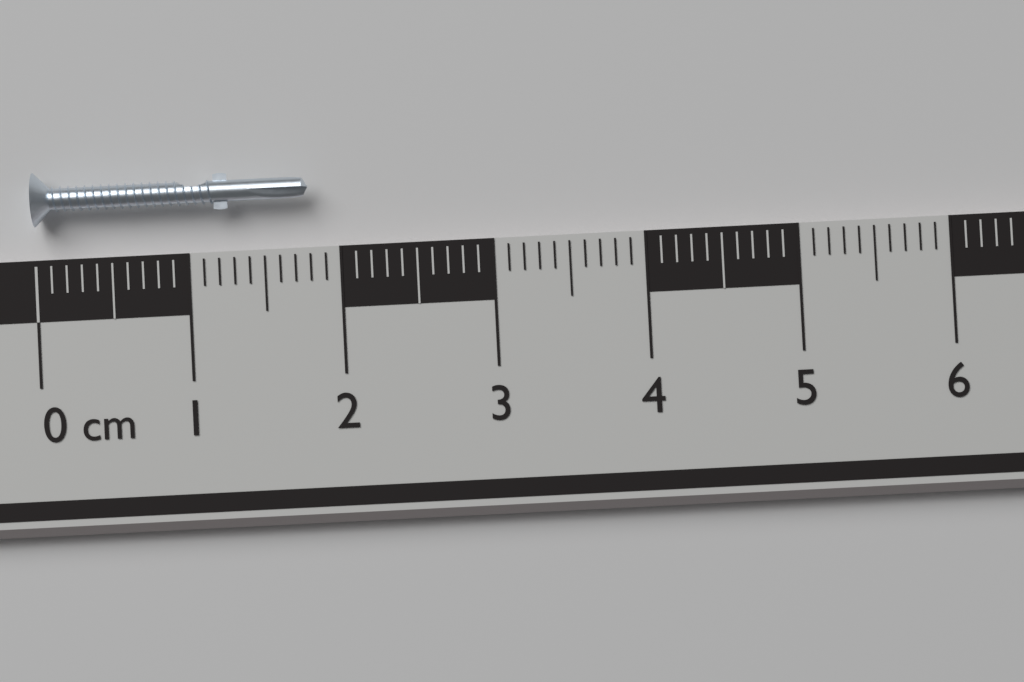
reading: 1.8 cm
